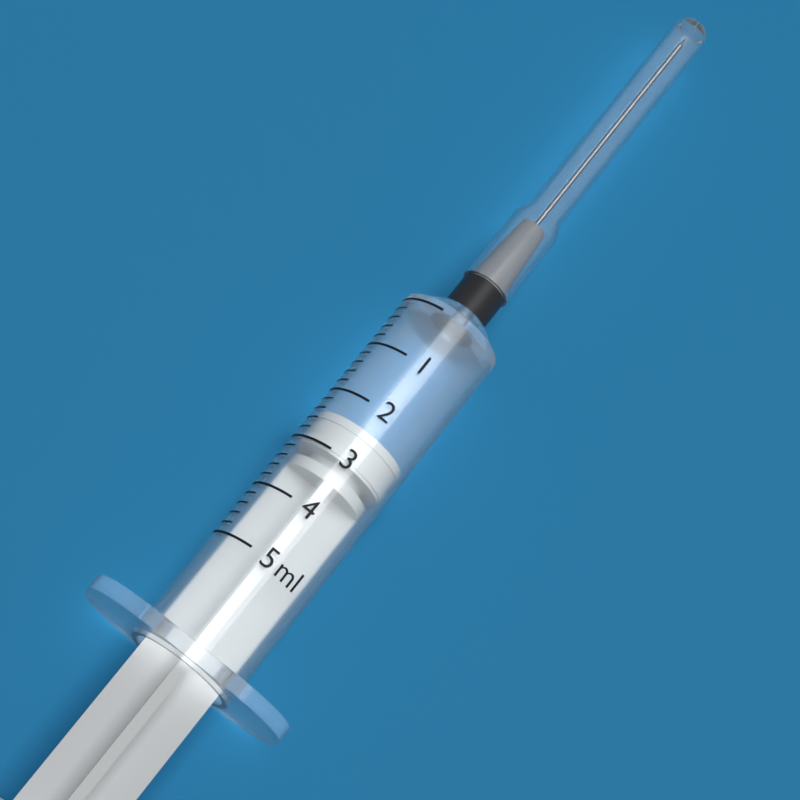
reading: 2.4 ml
